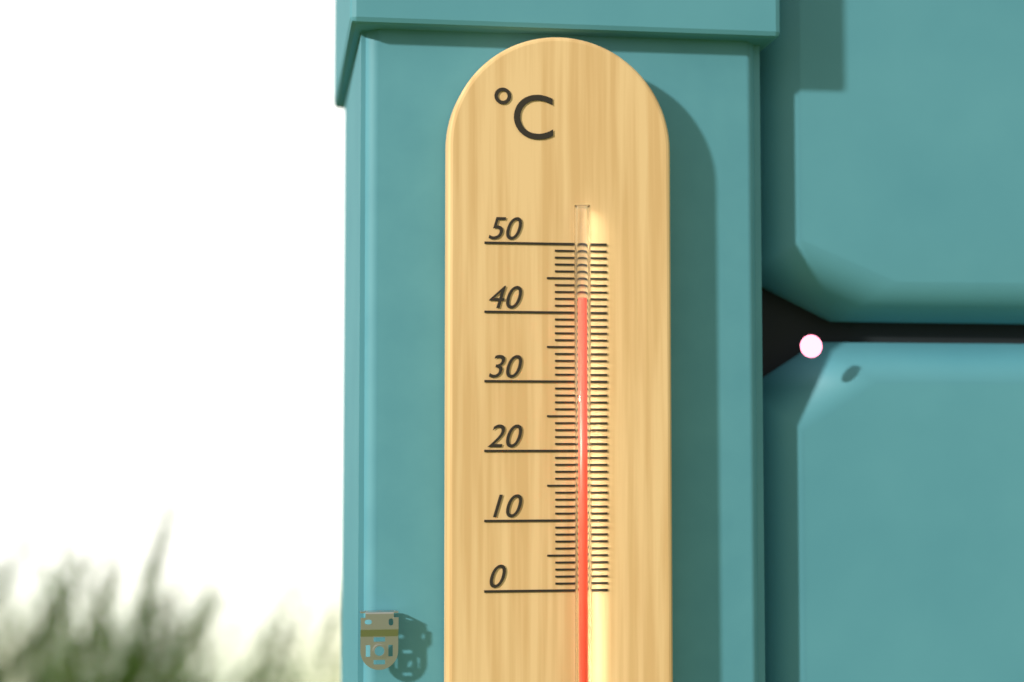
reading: 42 °C
